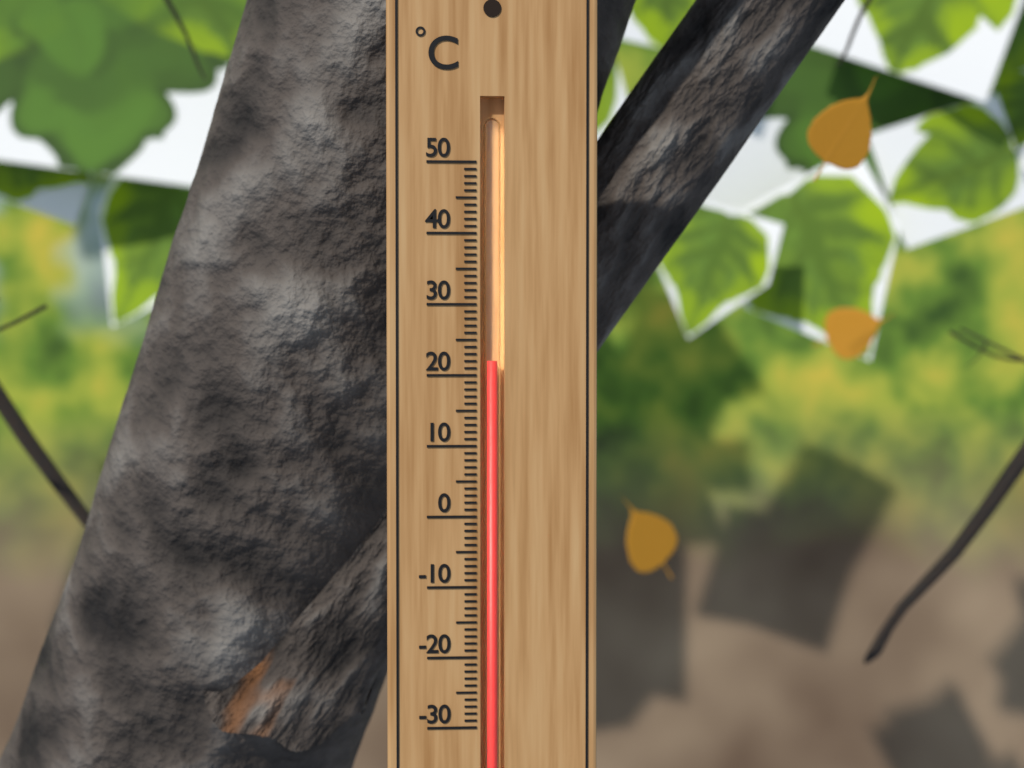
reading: 22 °C
